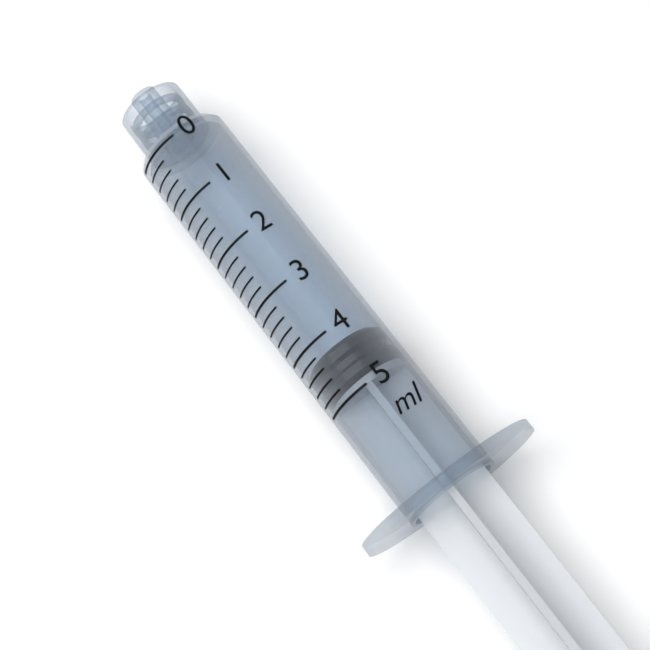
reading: 4.2 ml
